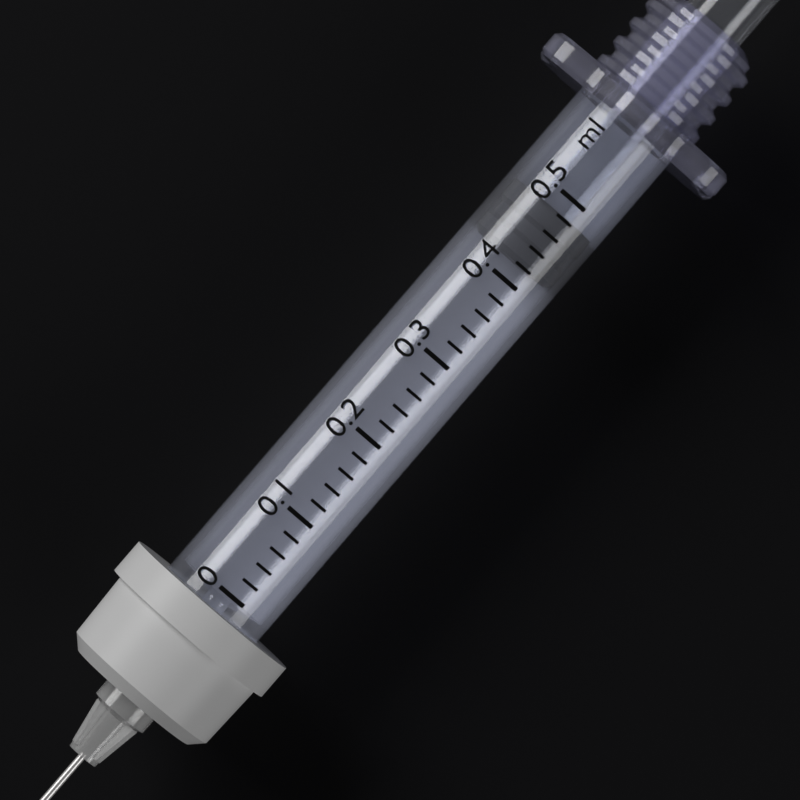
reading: 0.42 ml
